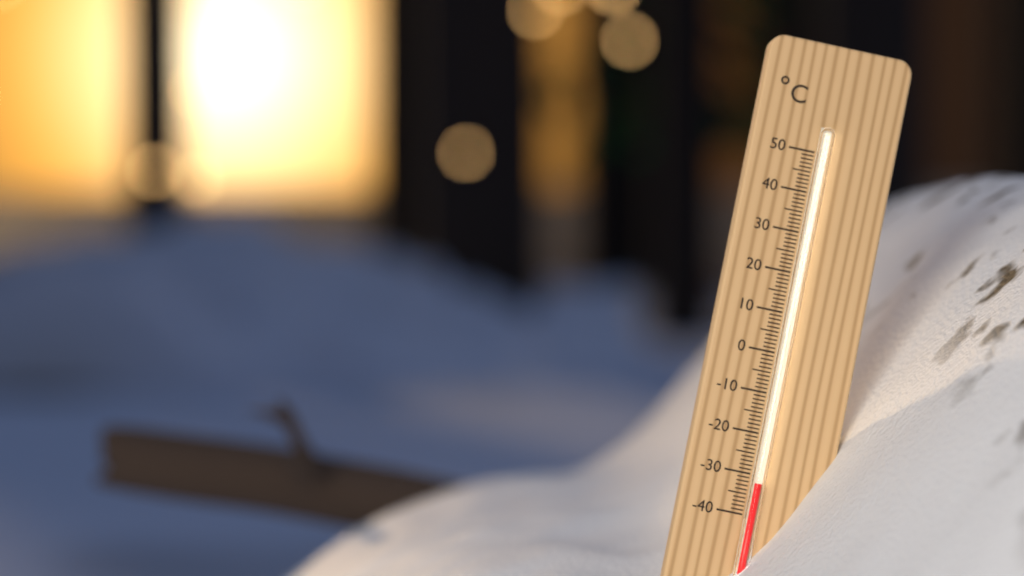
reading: -32 °C
